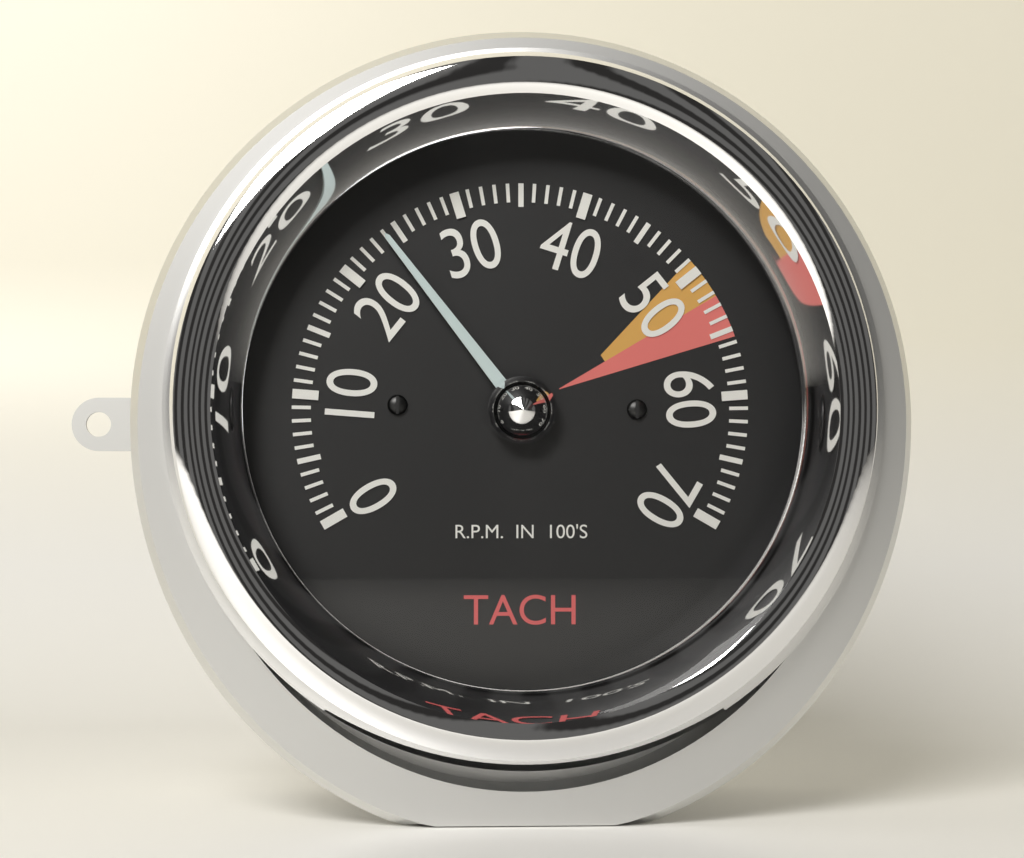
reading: 24 RPM x100
